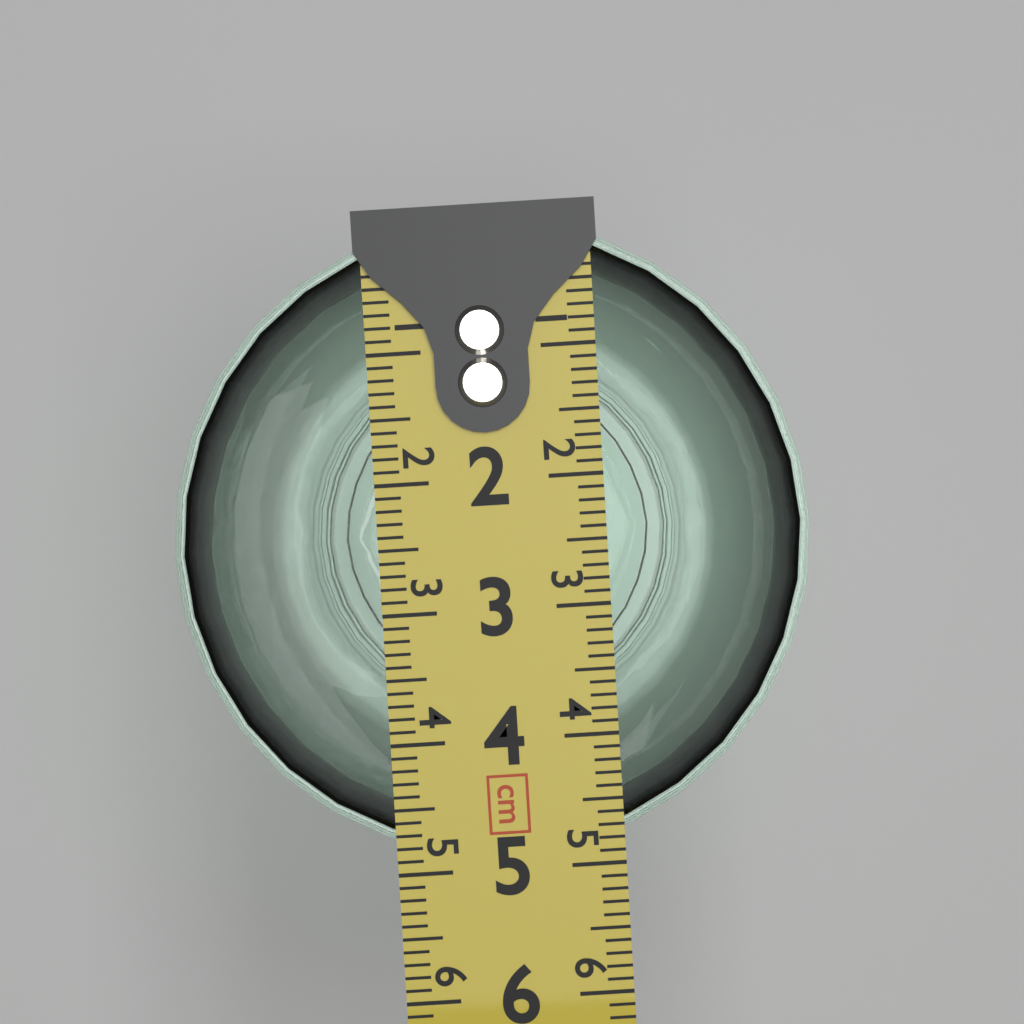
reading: 4.9 cm
